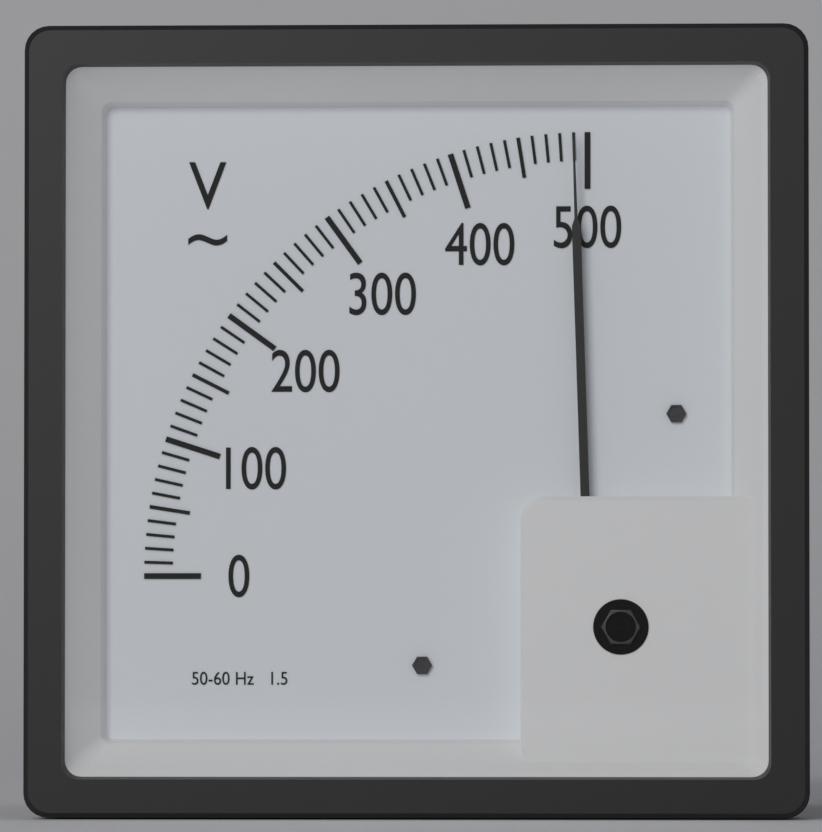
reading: 490 V
